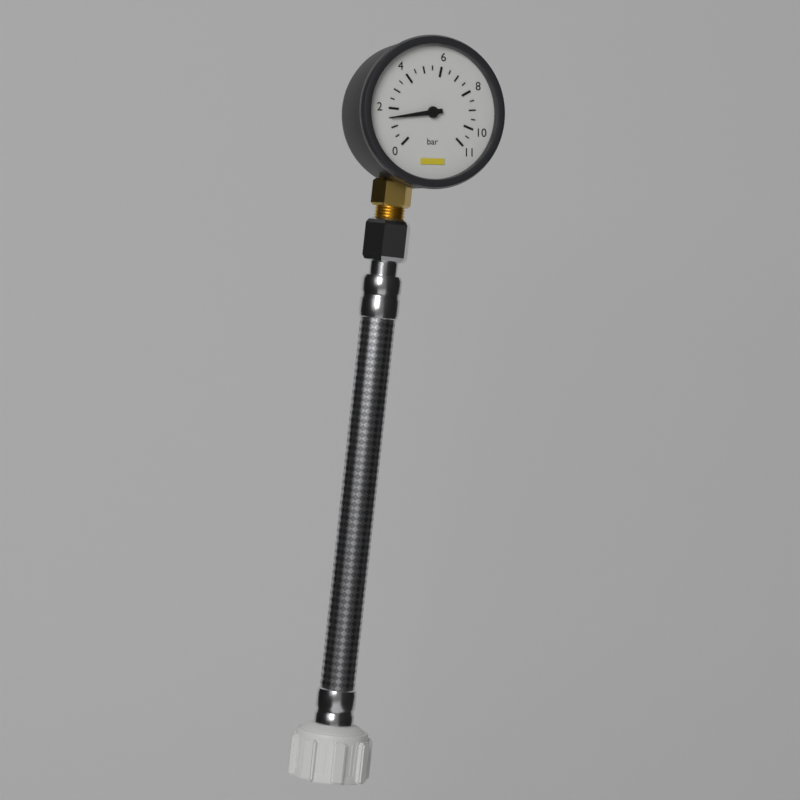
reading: 1.5 bar
